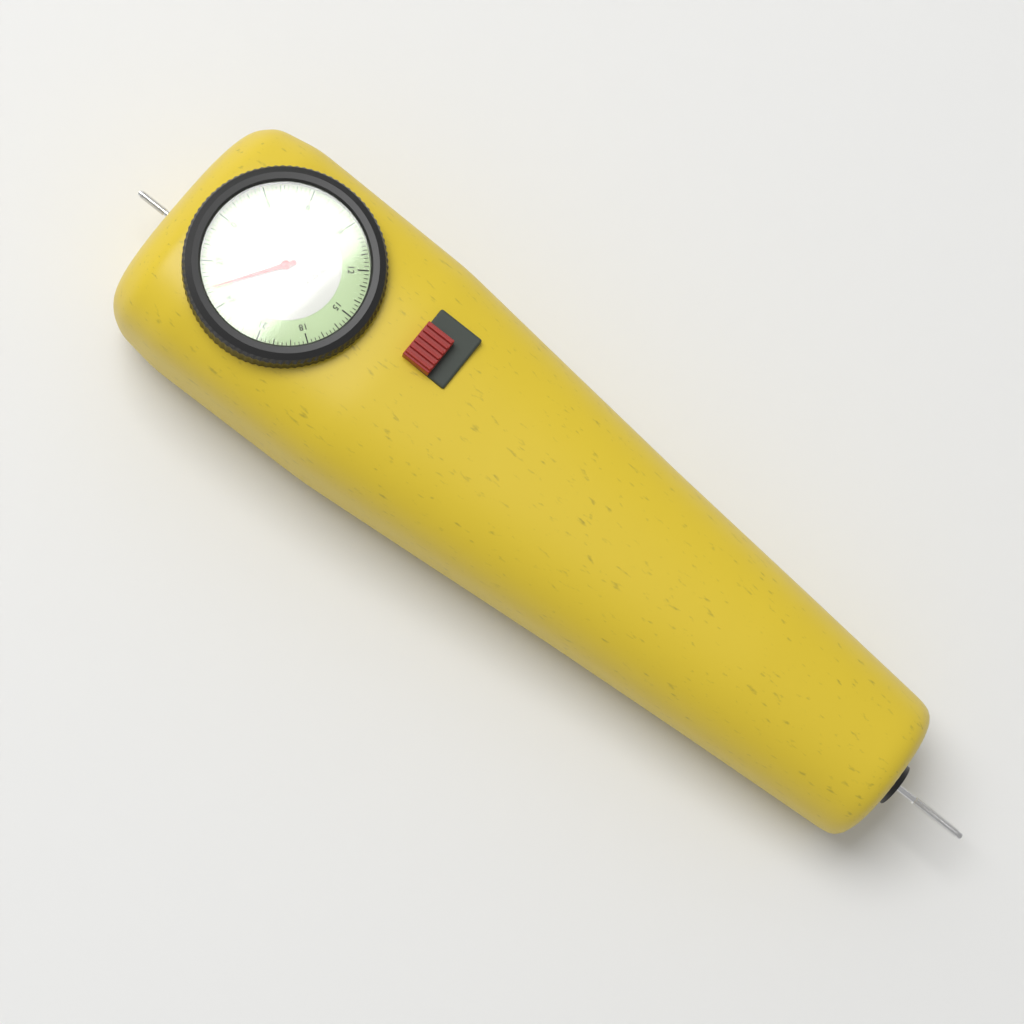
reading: 25.25 lbs
